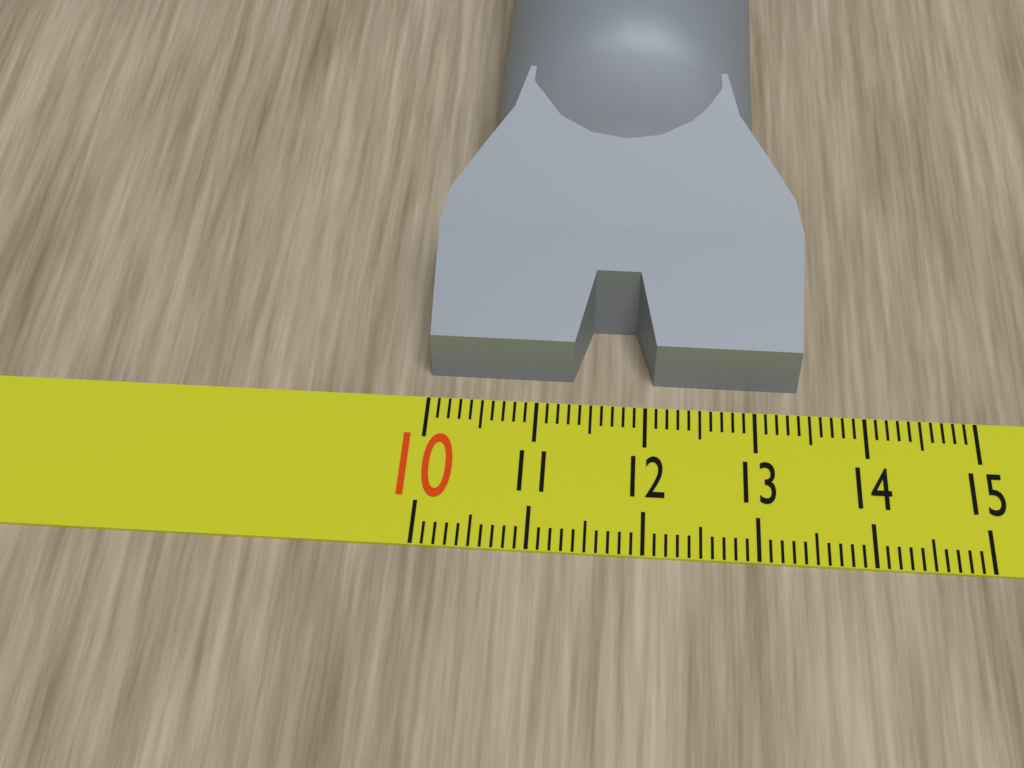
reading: 13.4 (no unit)
